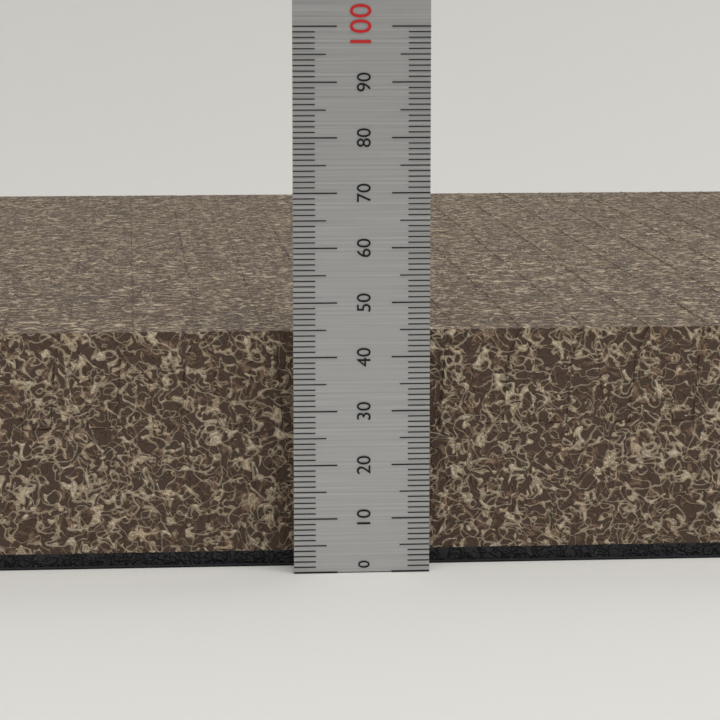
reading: 44 (no unit)
